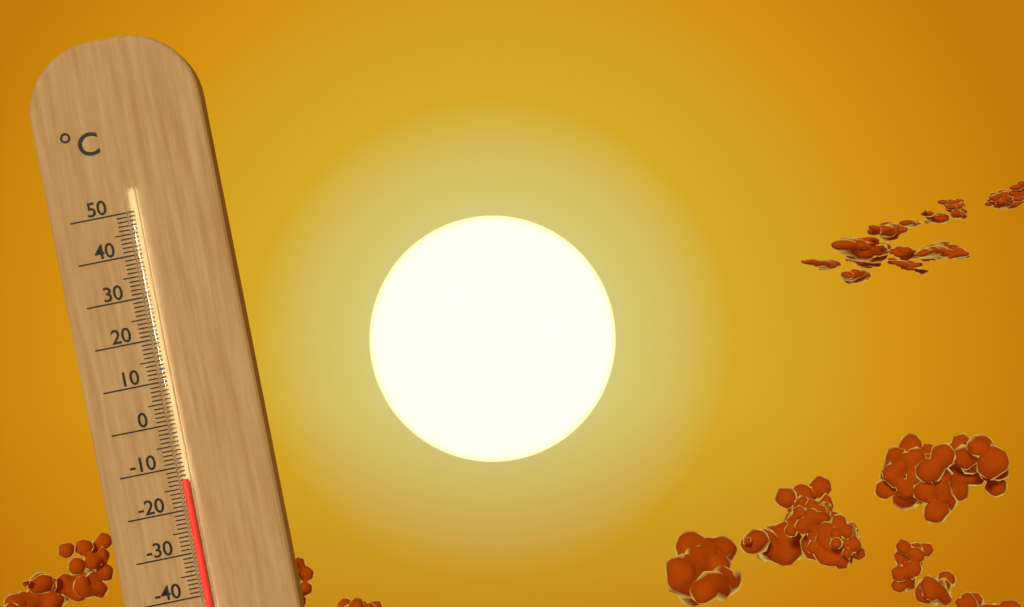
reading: -13 °C
